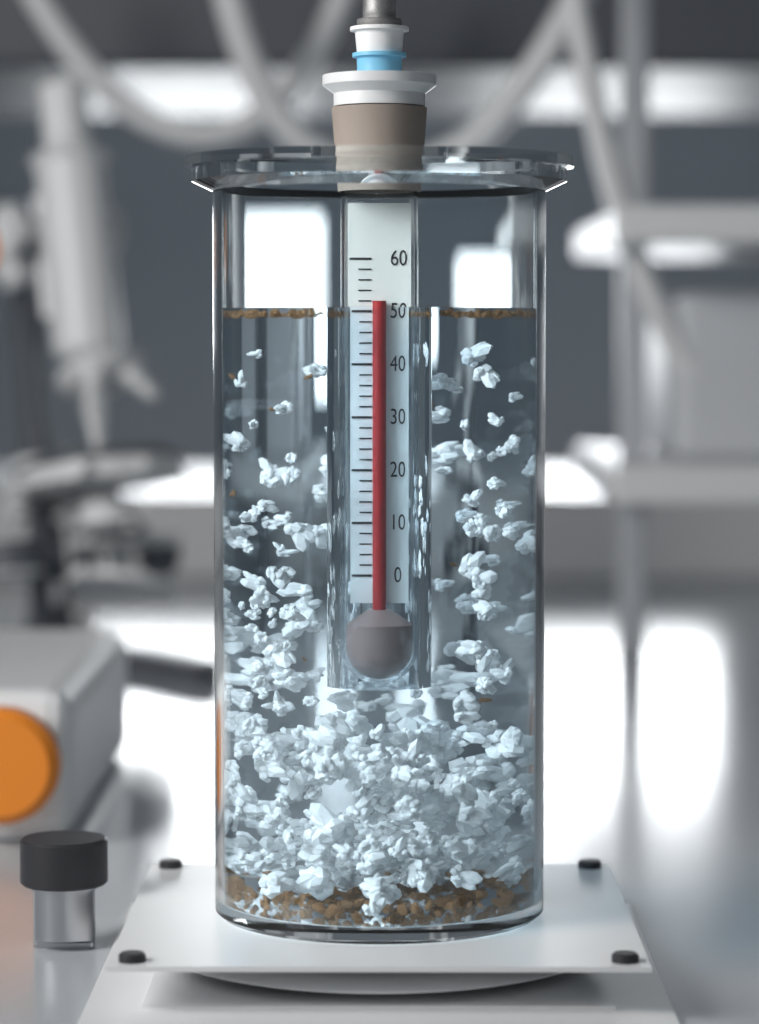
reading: 52 (no unit)
